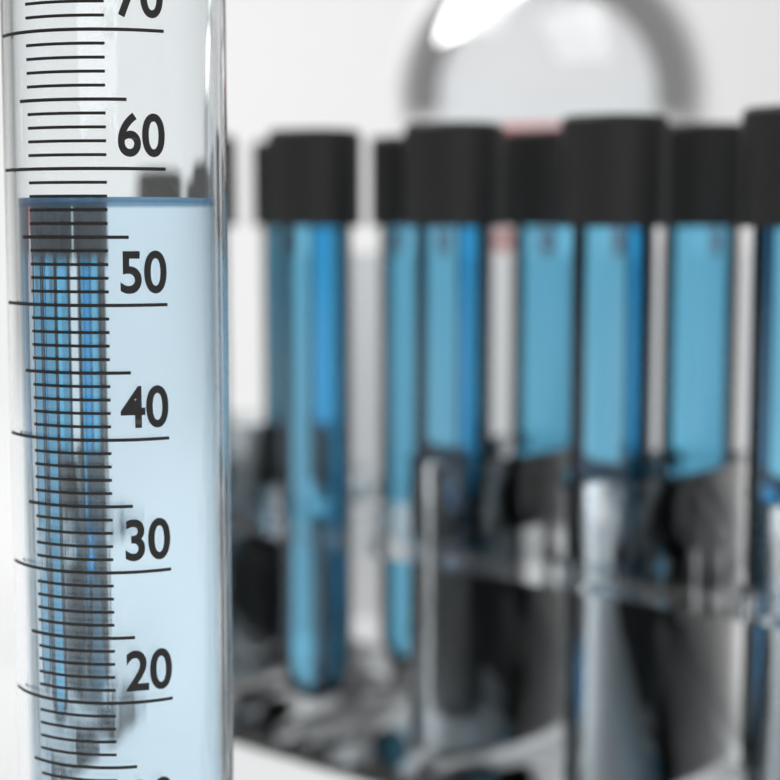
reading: 58 ml
